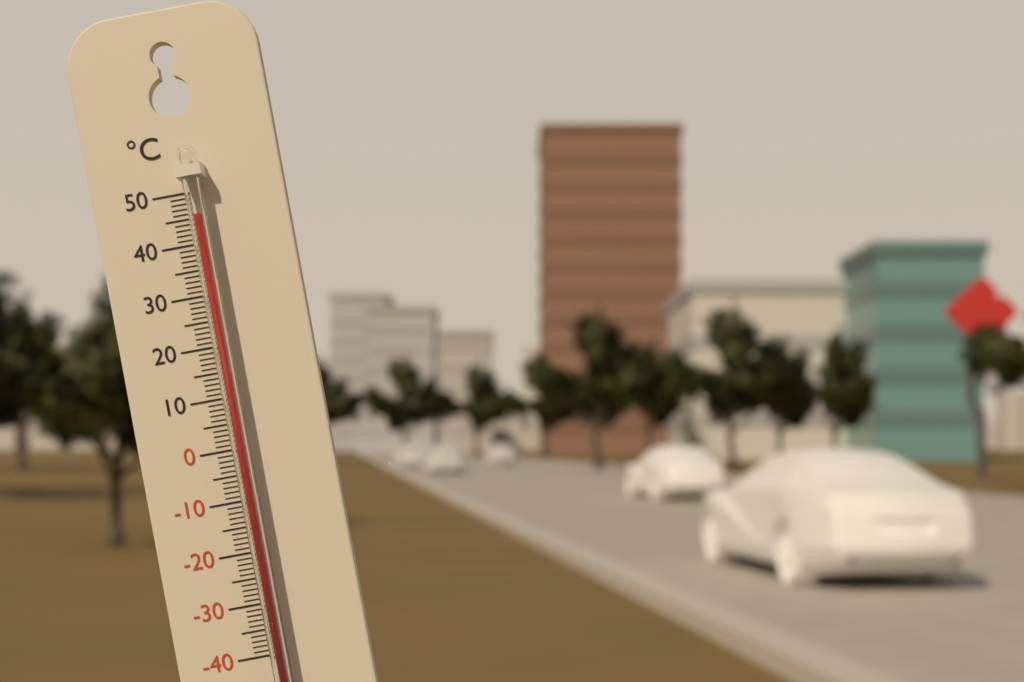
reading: 45 °C
